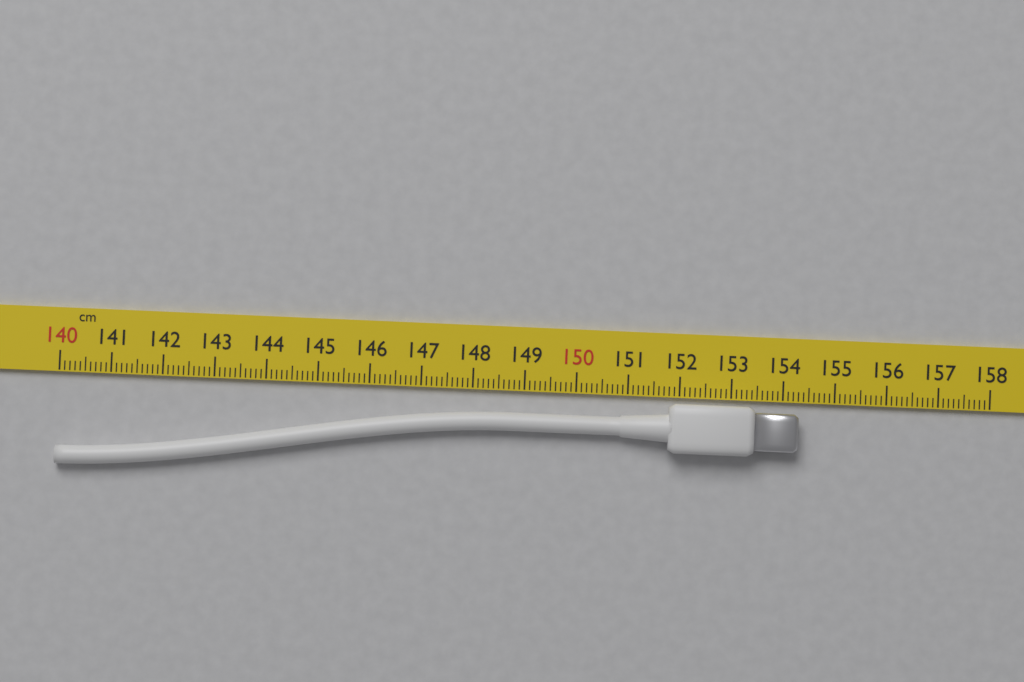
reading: 154.3 cm
